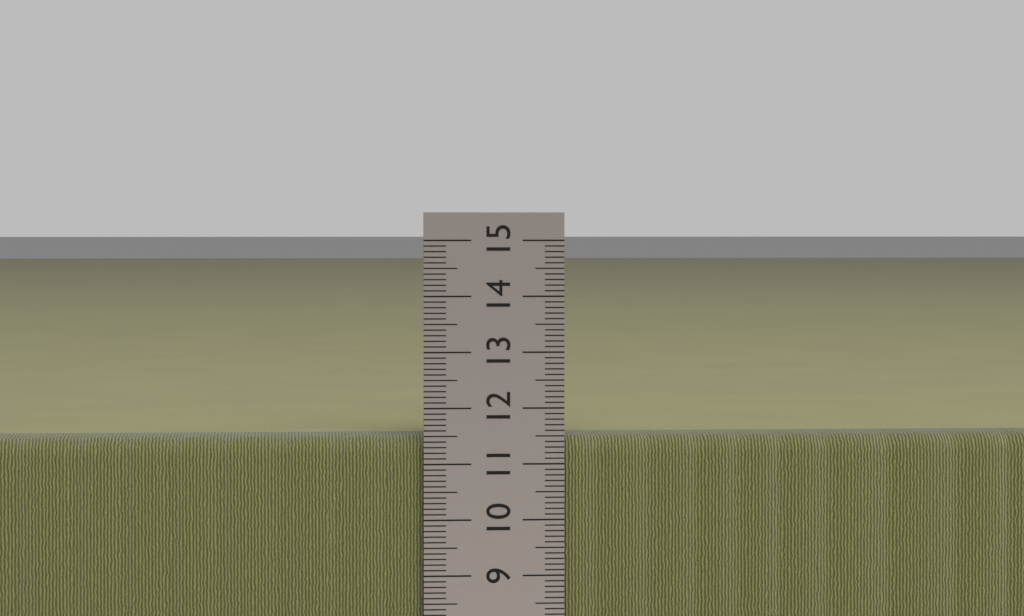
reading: 11.5 cm
